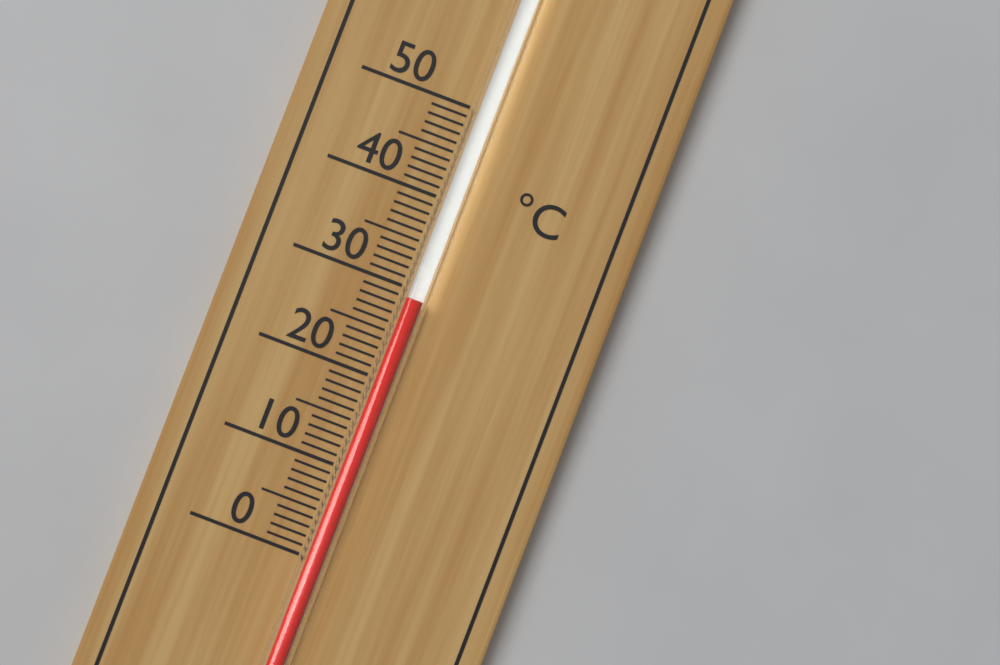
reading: 29 °C
